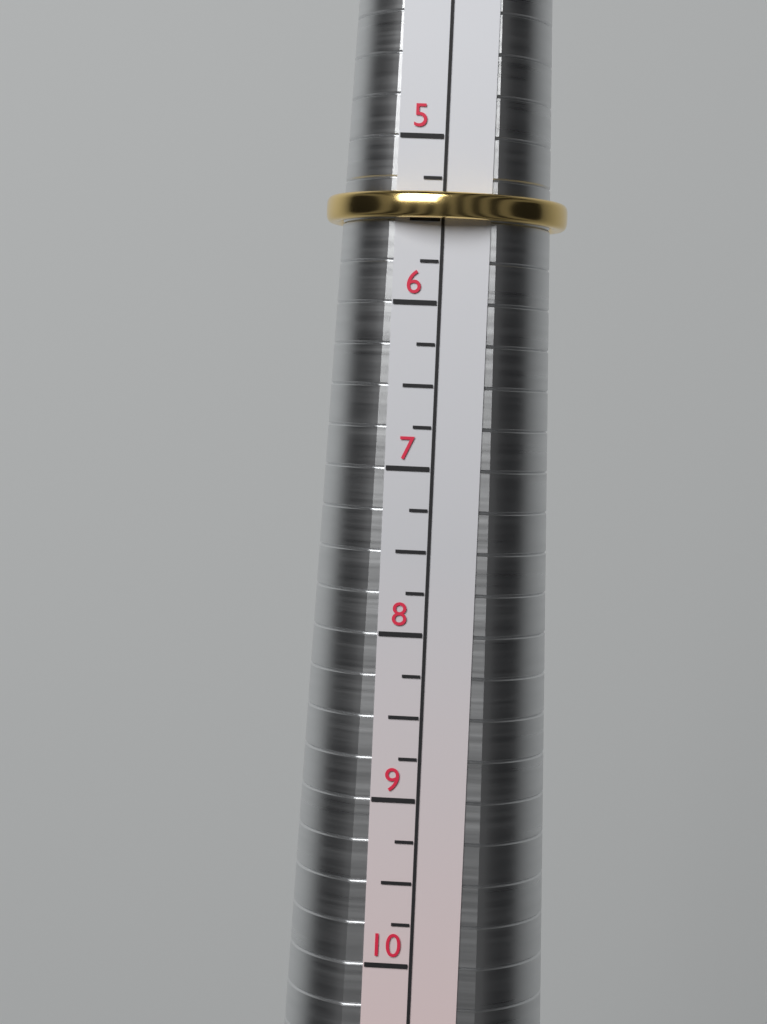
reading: 5.50 (no unit)
